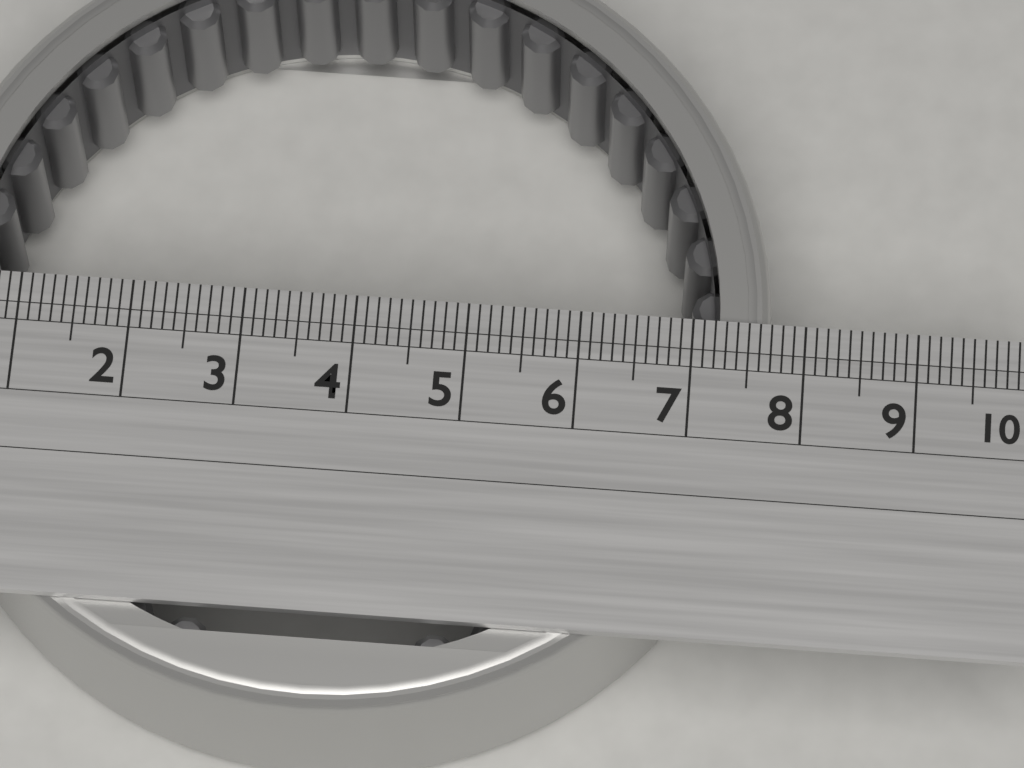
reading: 7.7 (no unit)
